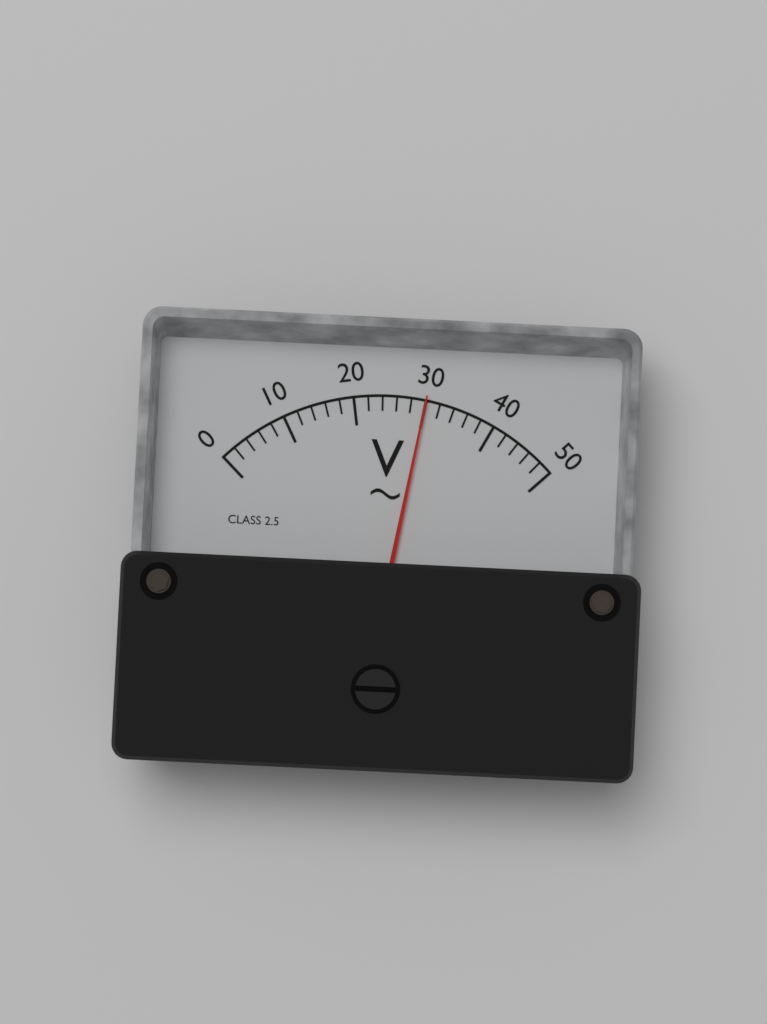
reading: 30 V
